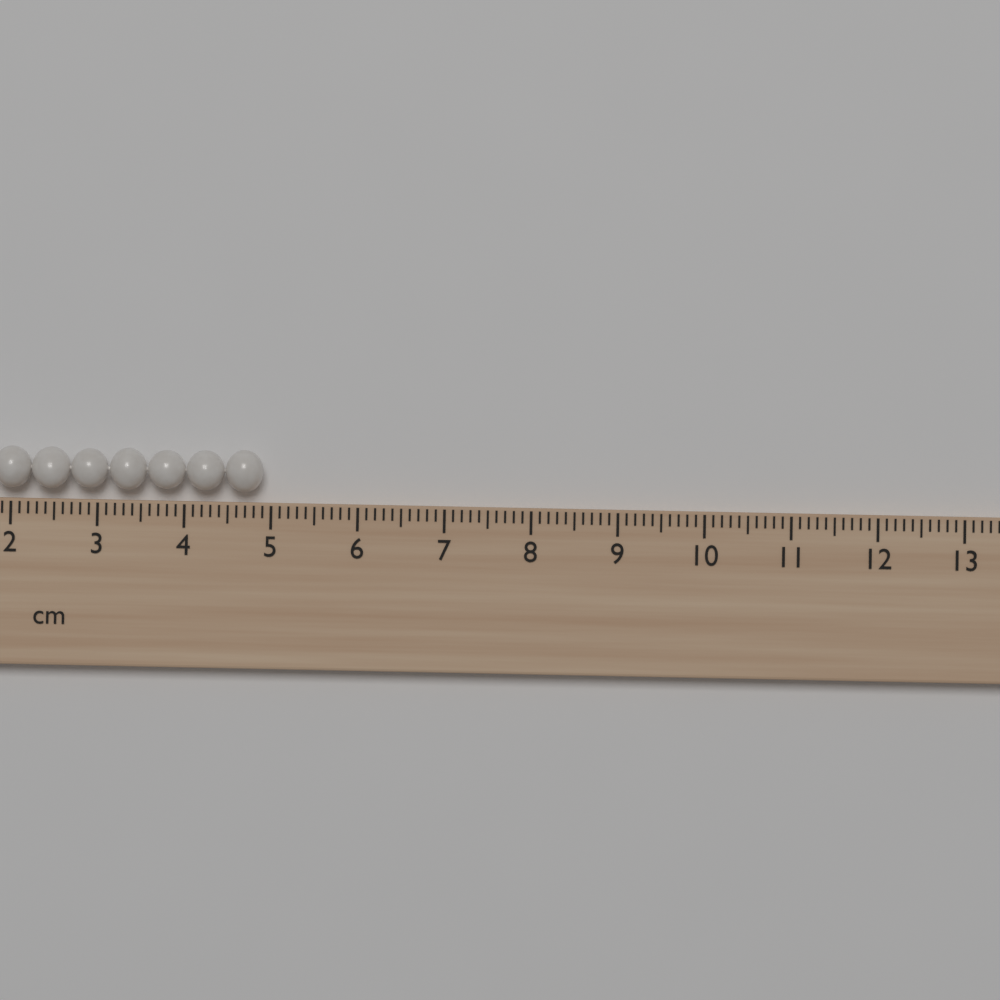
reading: 4.9 cm
